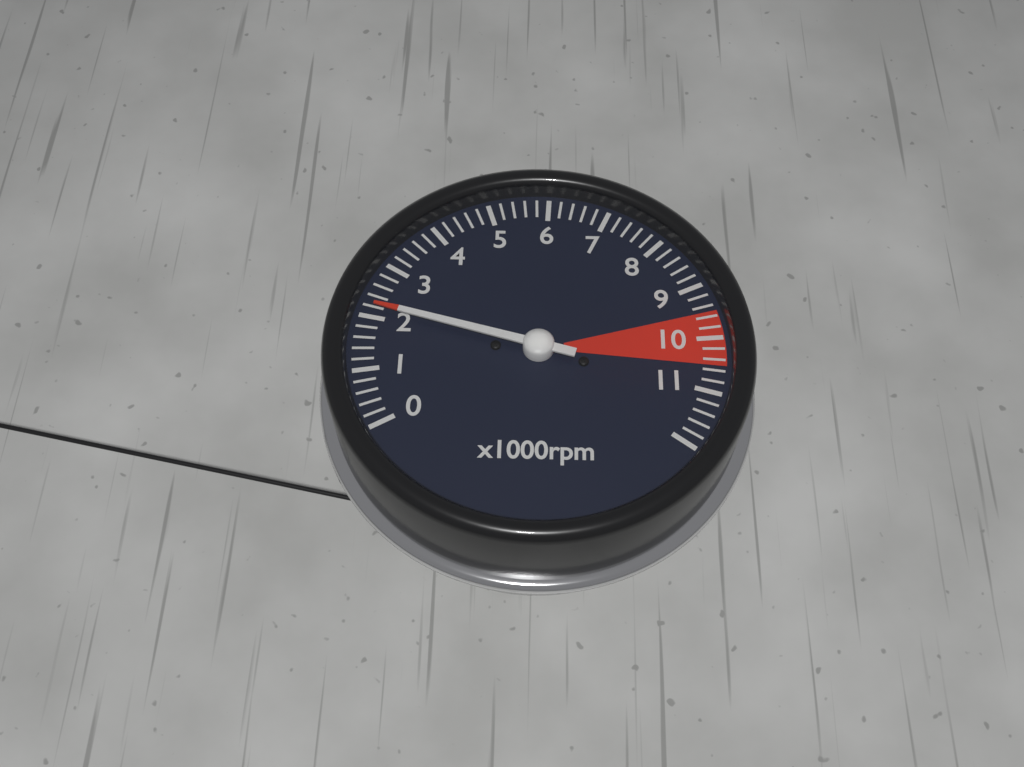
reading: 2200 rpm
